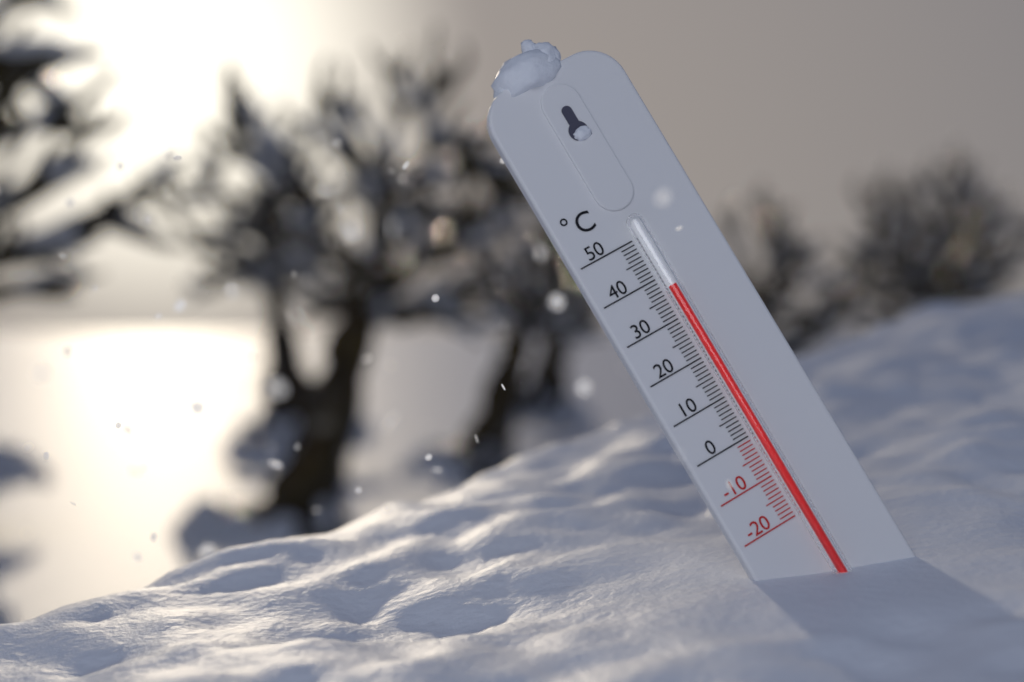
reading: 37 °C
